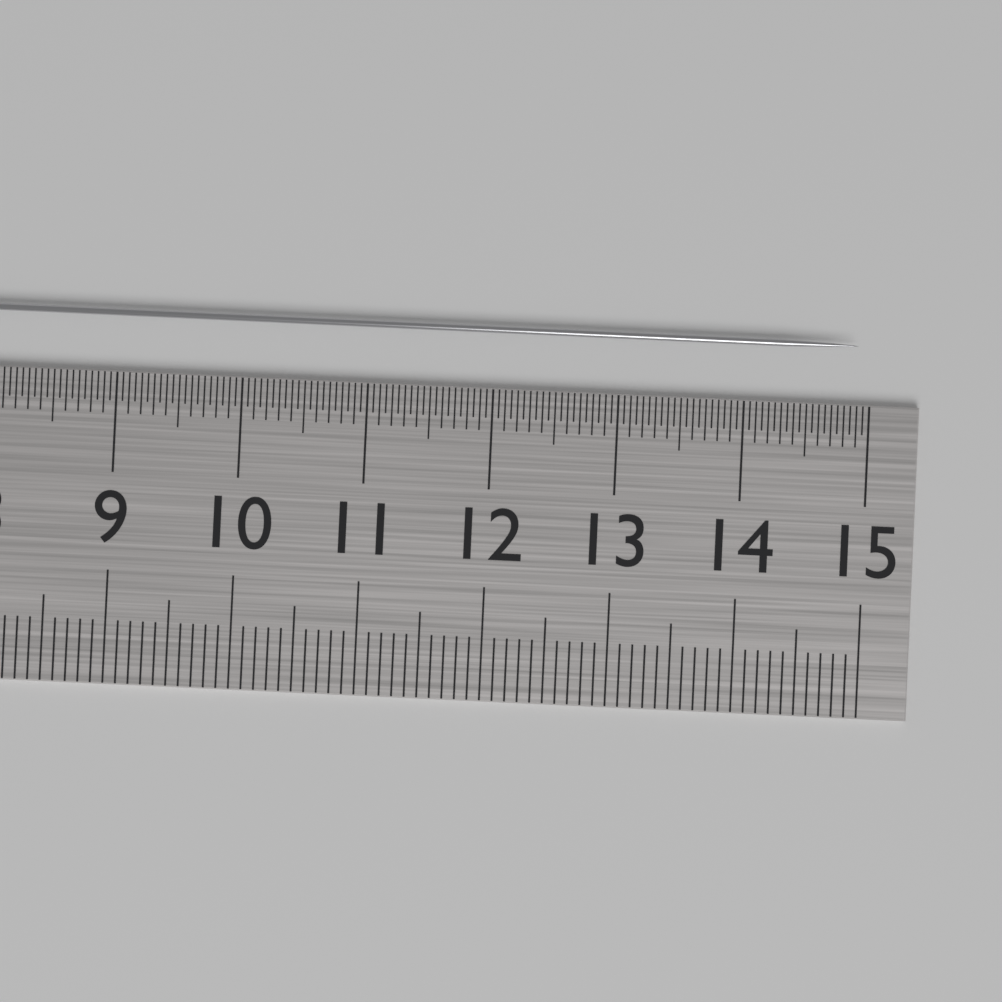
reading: 14.90 cm
